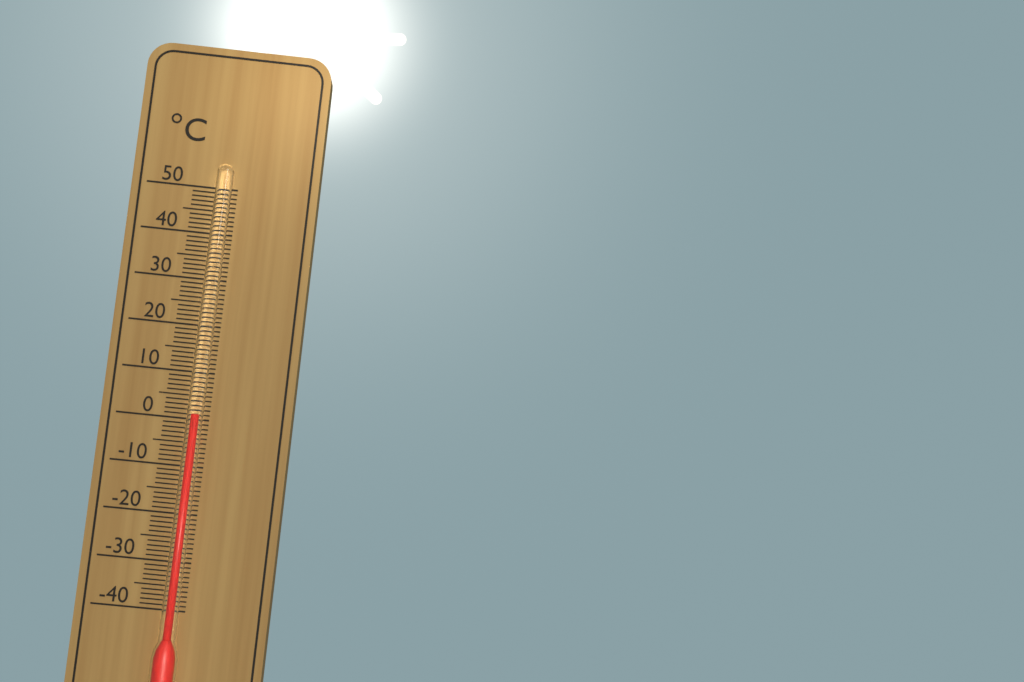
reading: 1 °C
